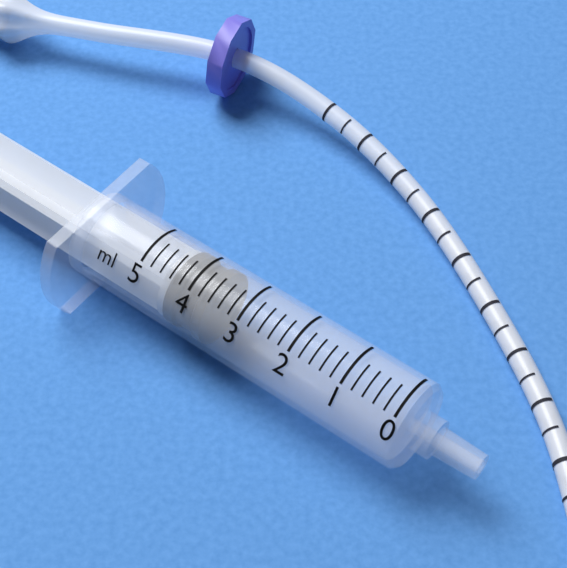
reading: 3.6 ml
